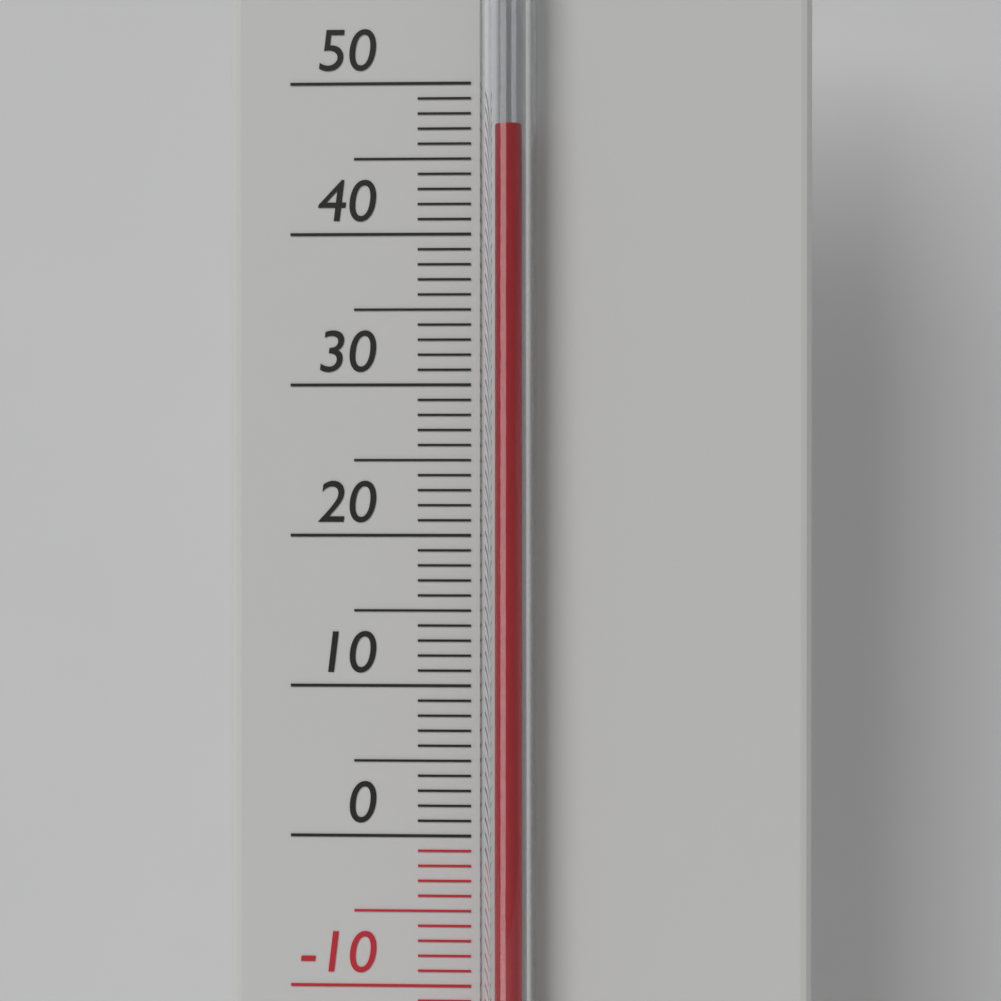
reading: 47 °C
